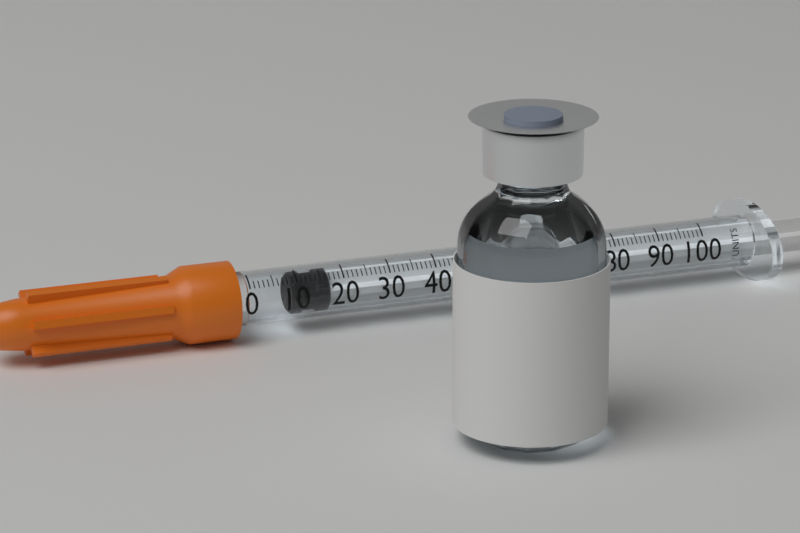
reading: 9 units
